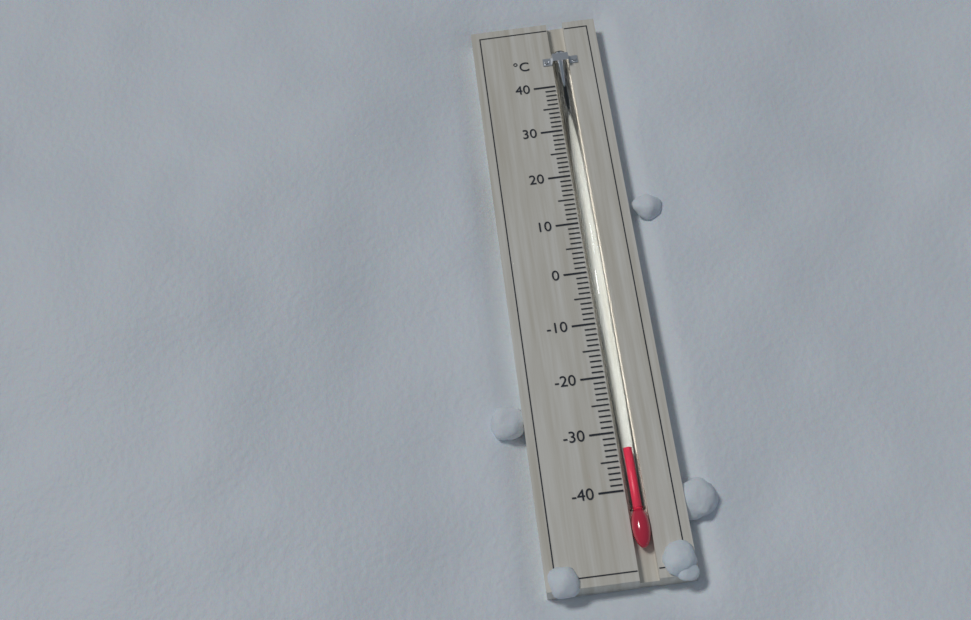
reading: -33 °C
